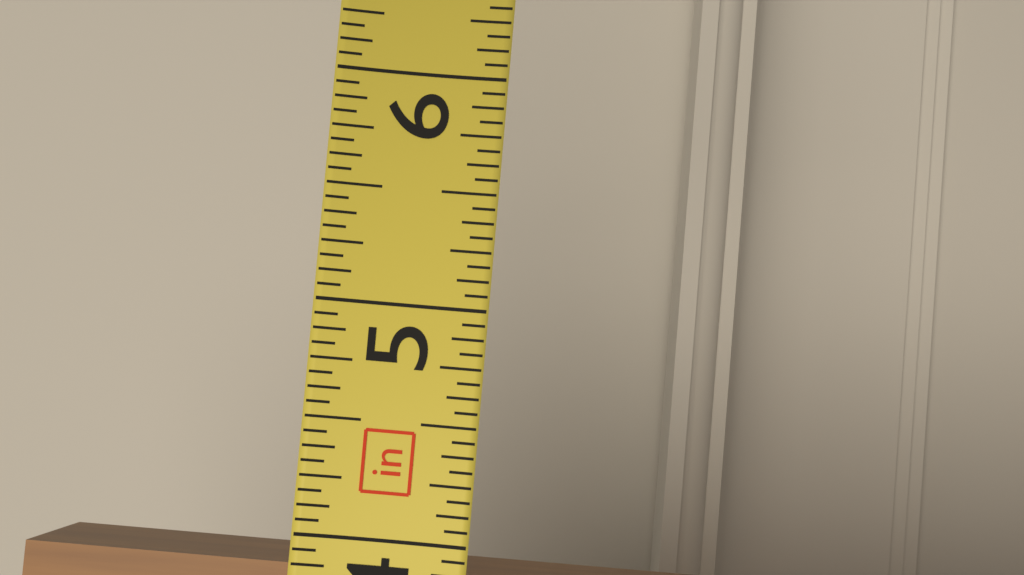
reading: 3.8750 in
